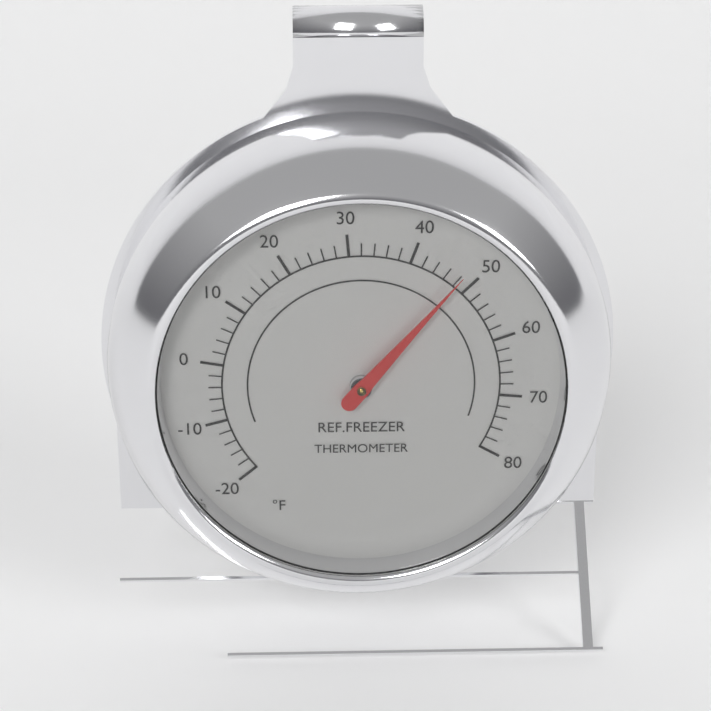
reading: 48 °F
